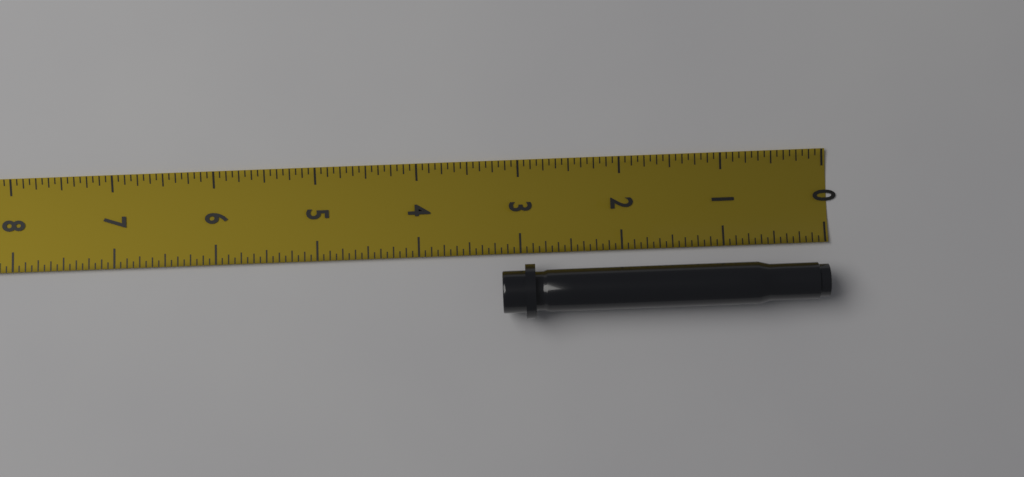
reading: 3.1875 in
